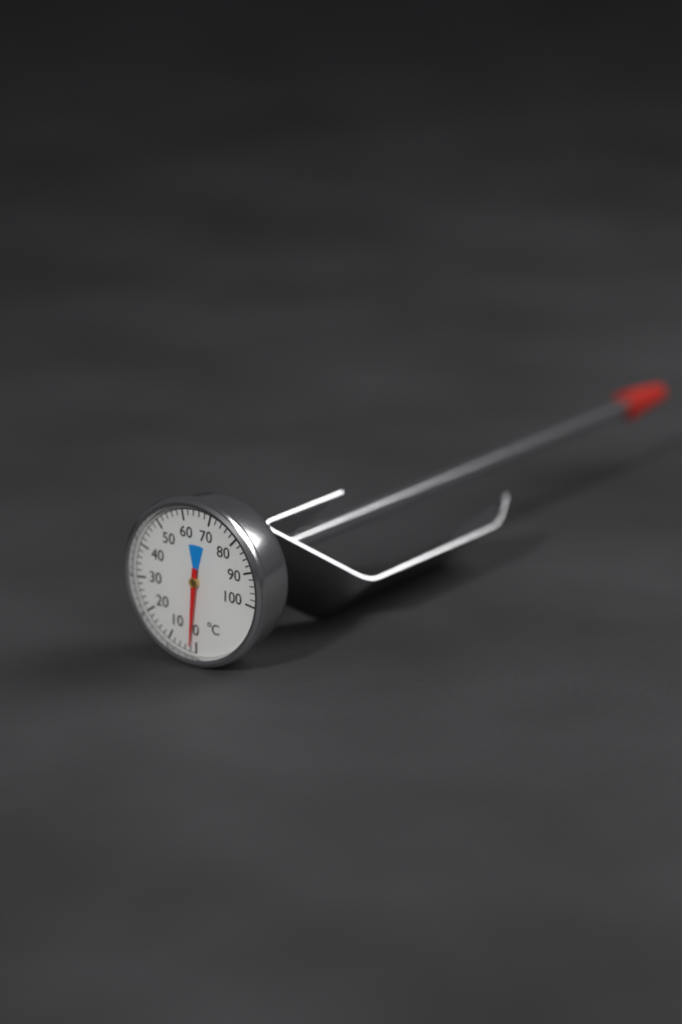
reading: 2 °C
